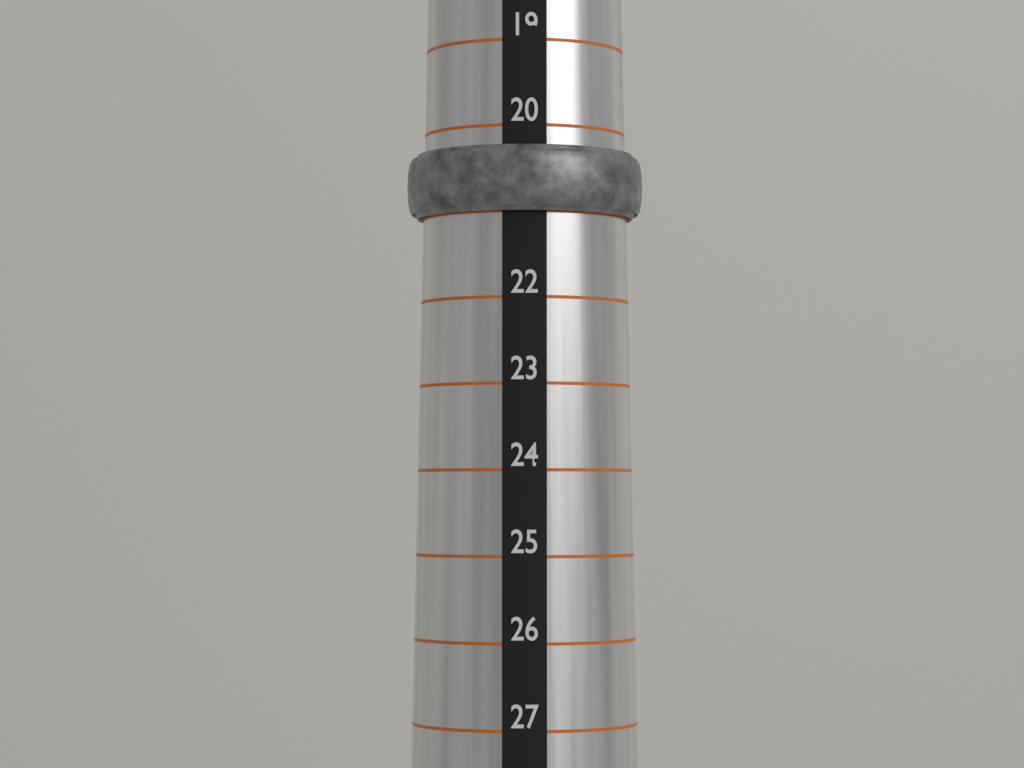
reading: 21 (no unit)
